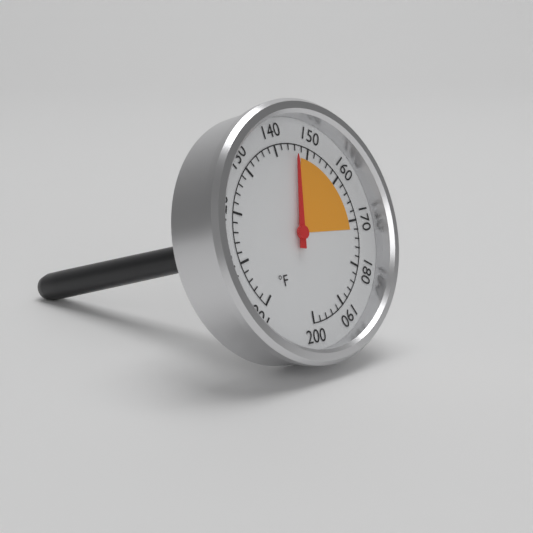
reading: 146 °F
